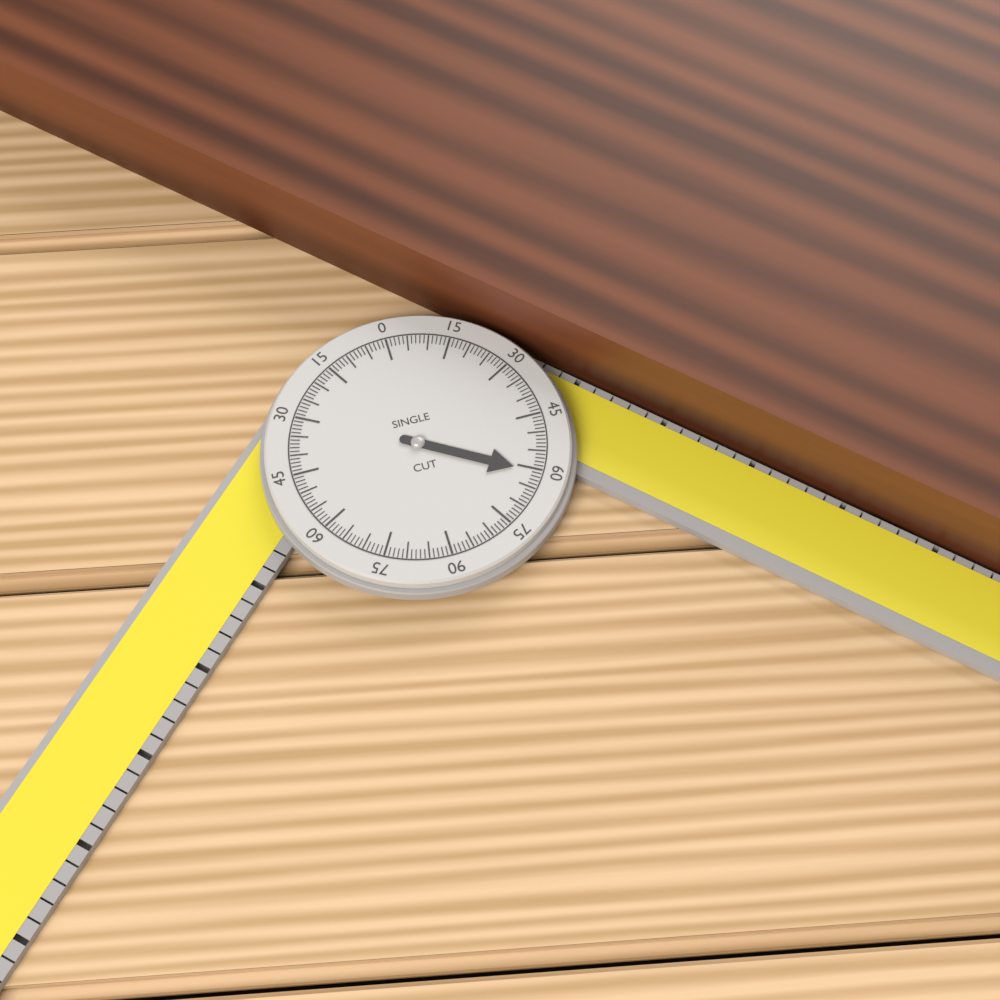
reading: 61 °
